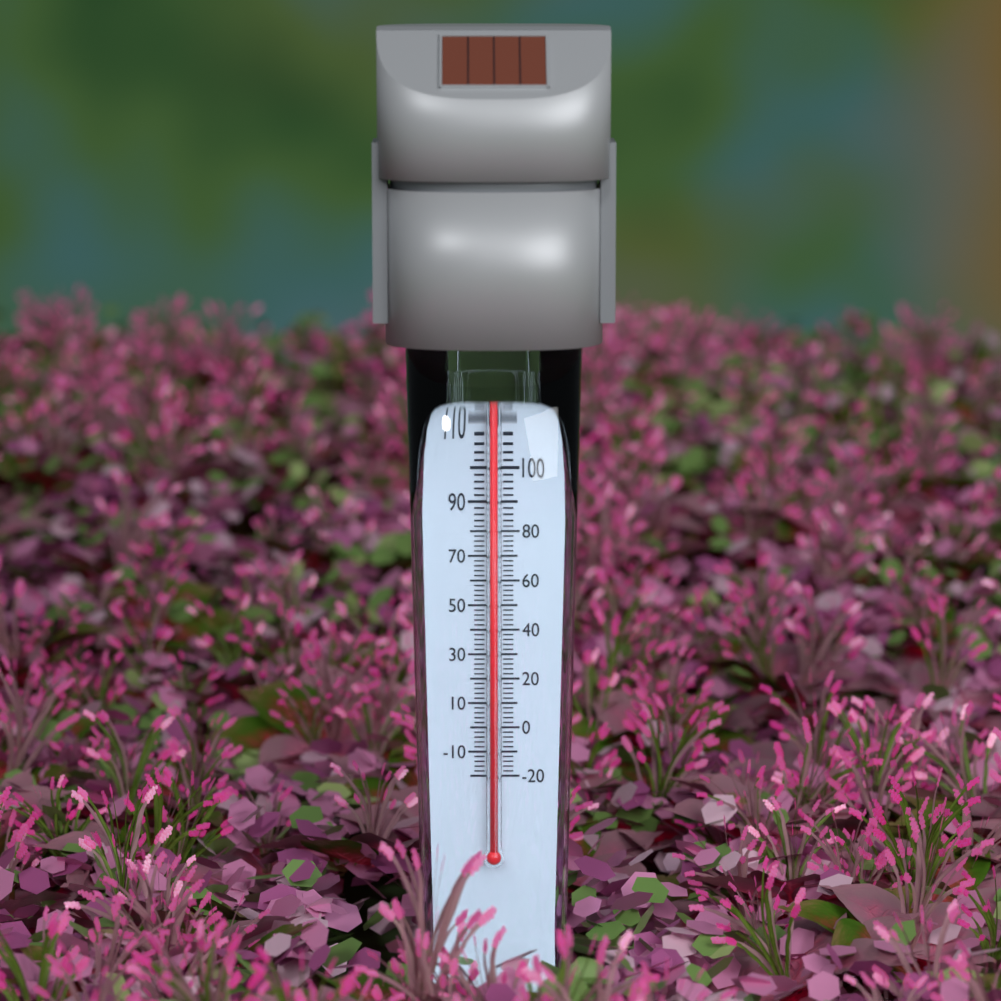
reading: 116 °F
